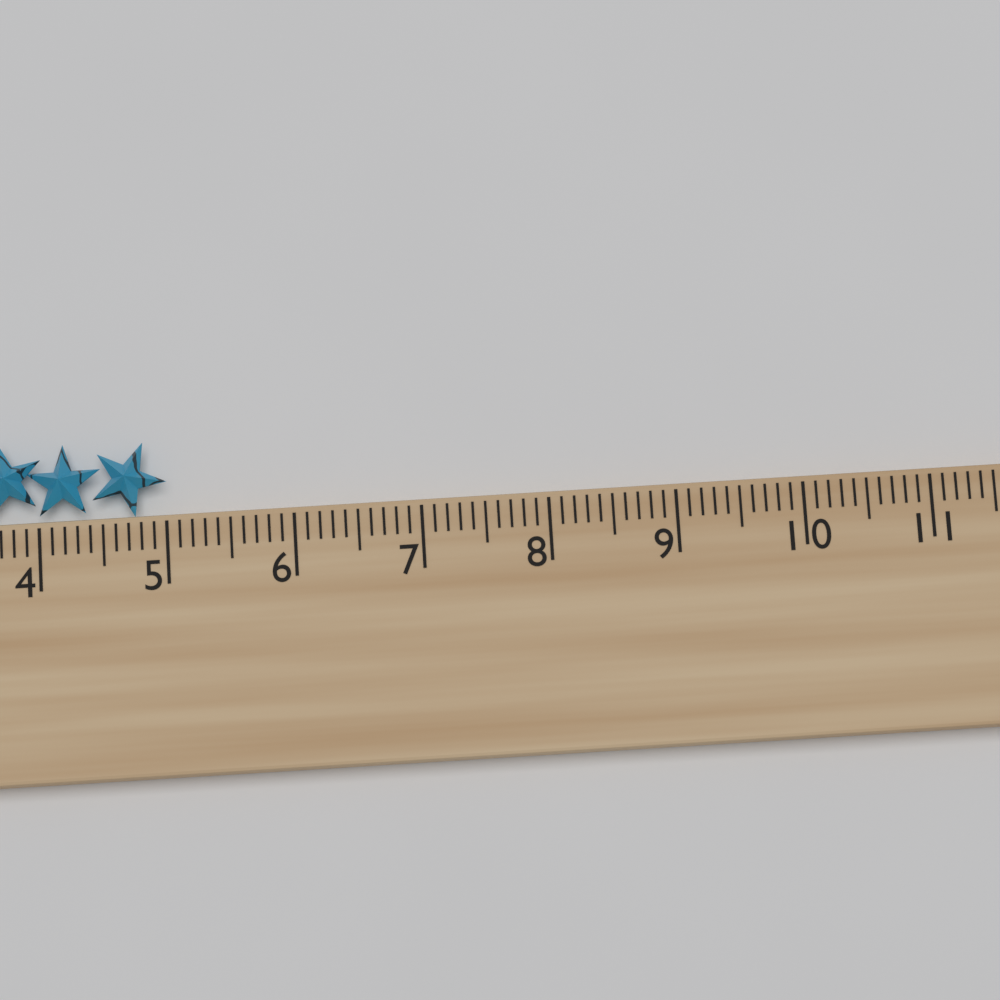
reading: 5.0 cm
